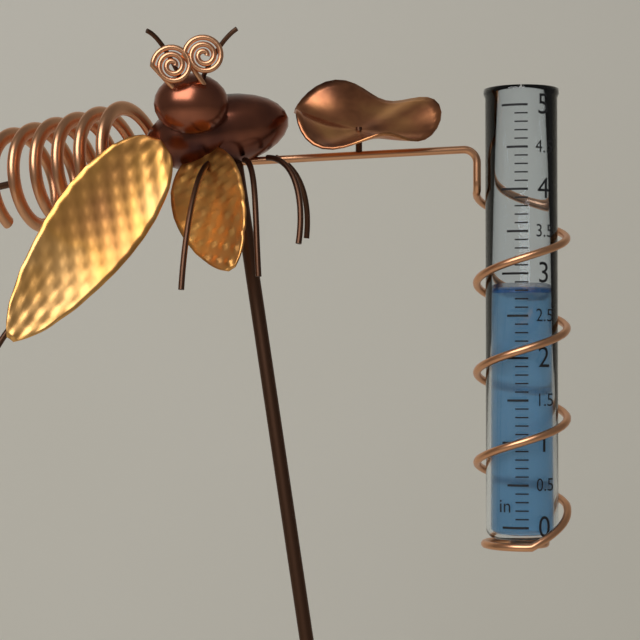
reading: 2.8 in
